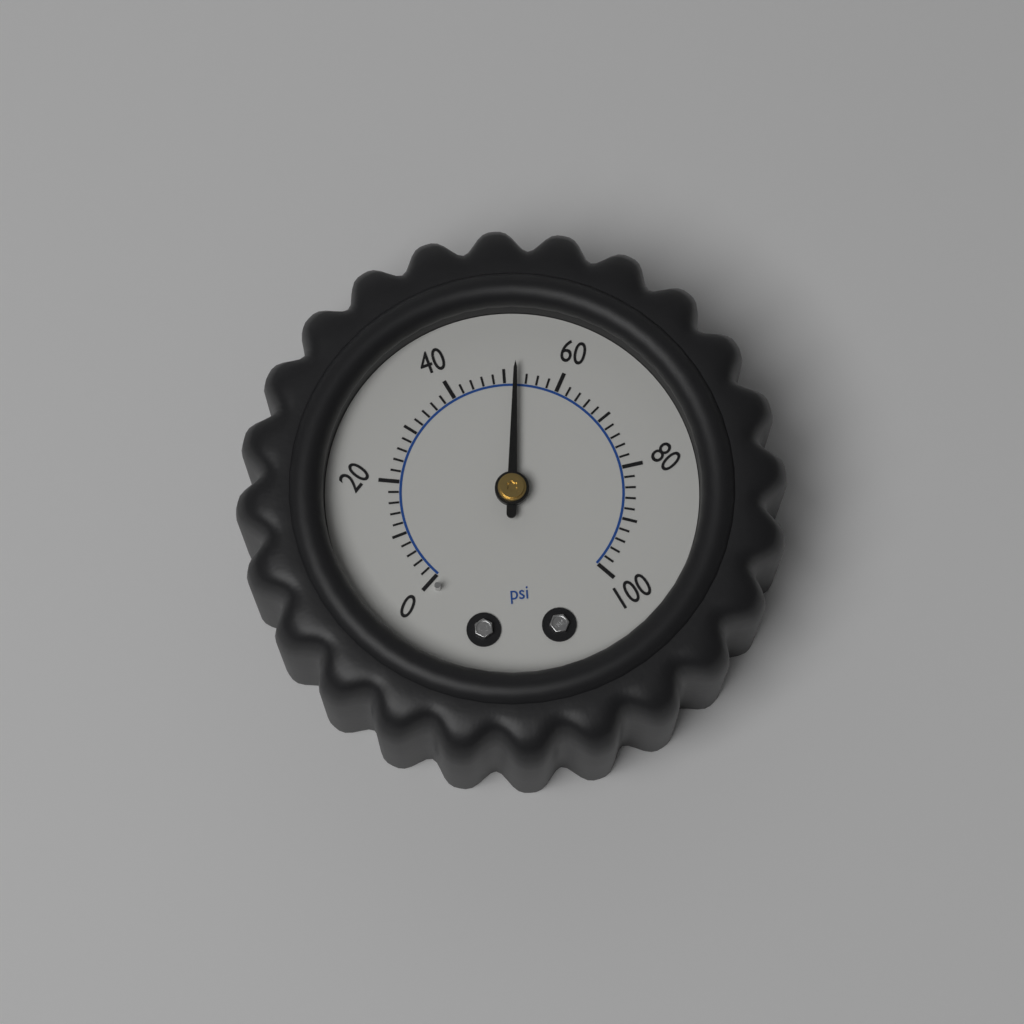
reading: 52 psi
